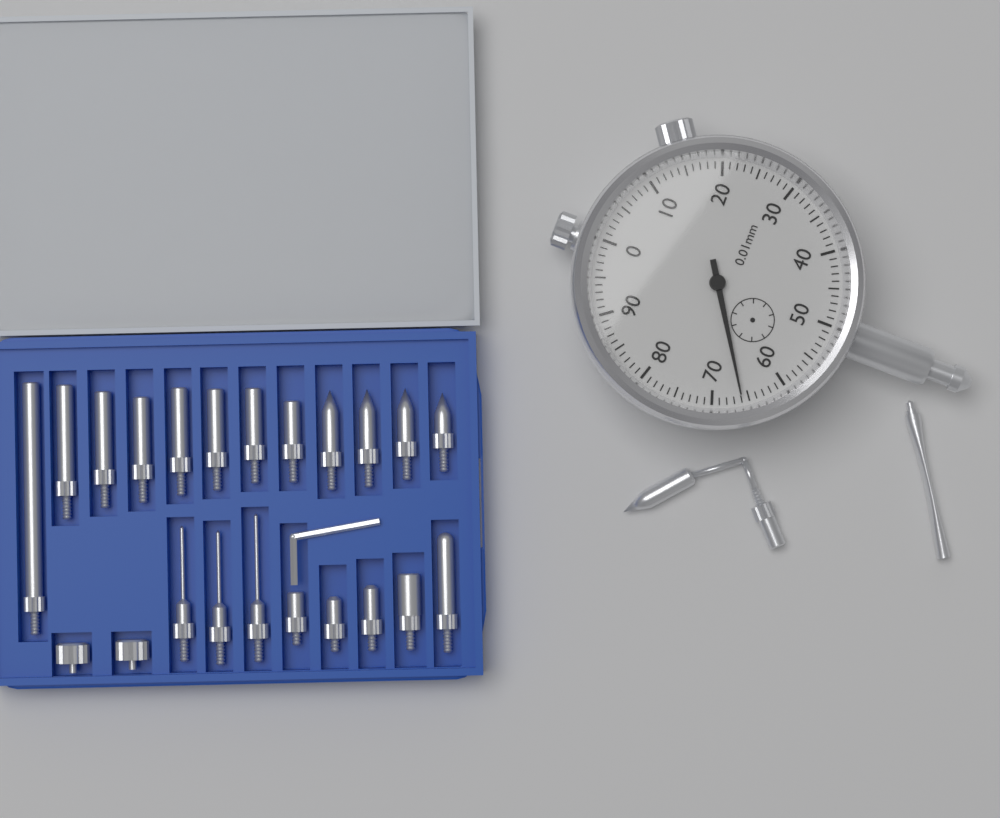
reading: 0.66 mm
